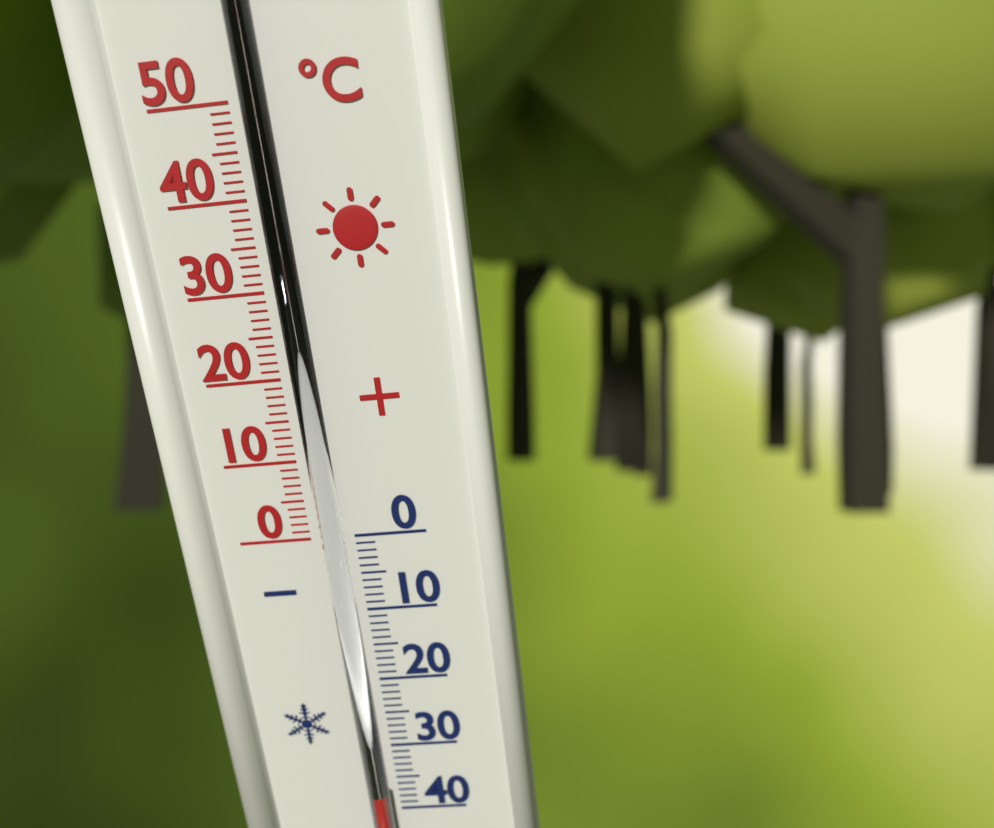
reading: -36 °C
